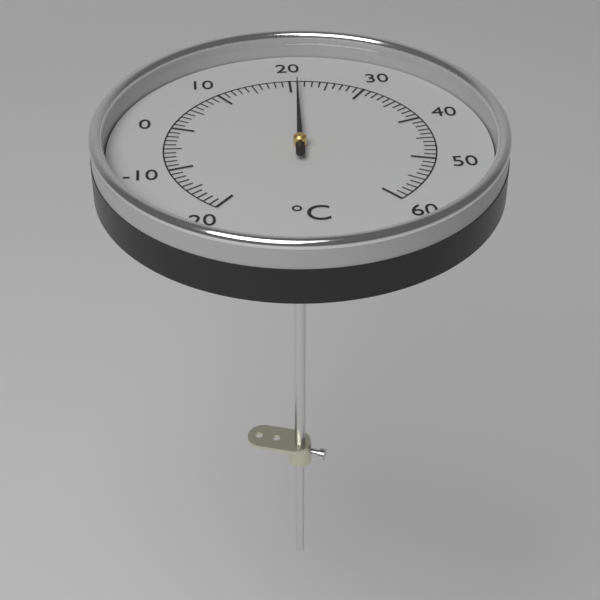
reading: 21 °C
